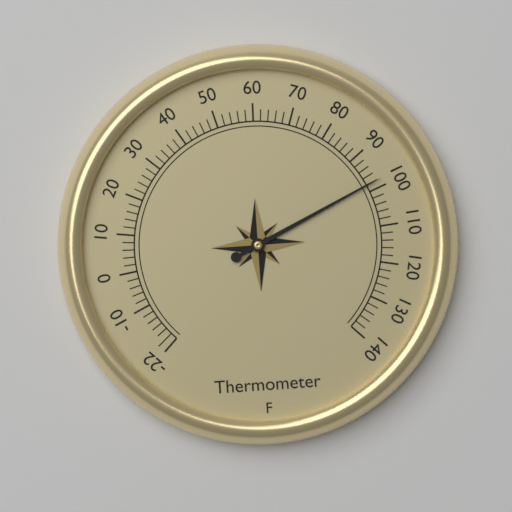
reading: 98 °F
